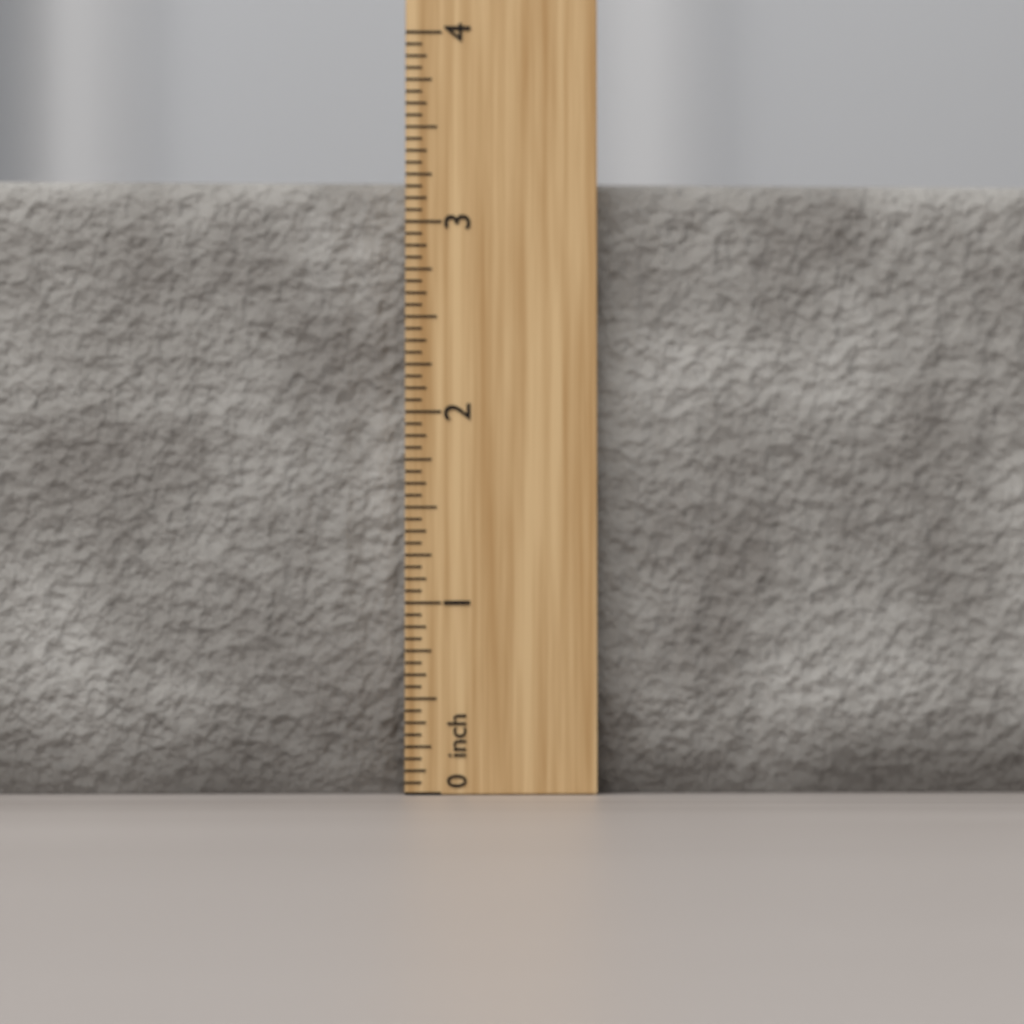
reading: 3.2500 inch
